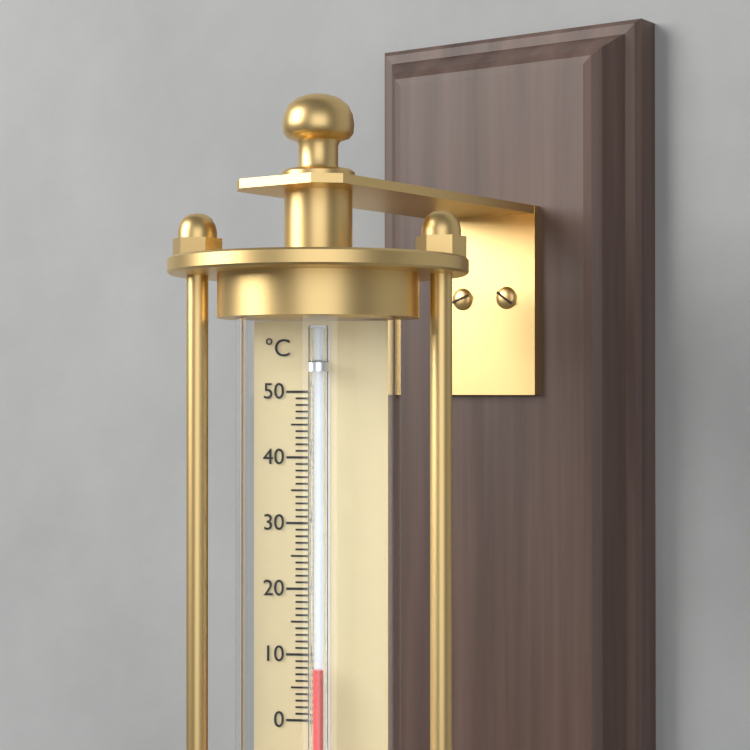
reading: 8 °C
